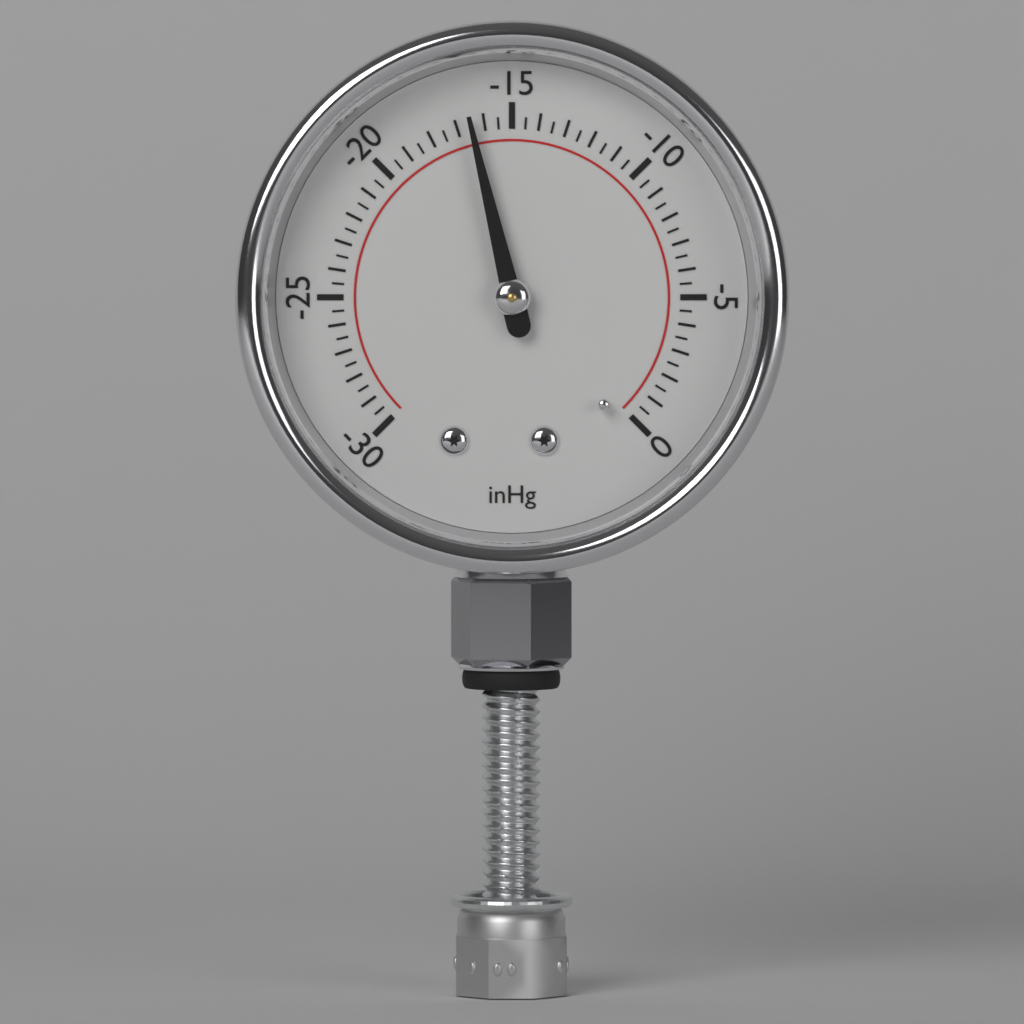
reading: -16.5 inHg
